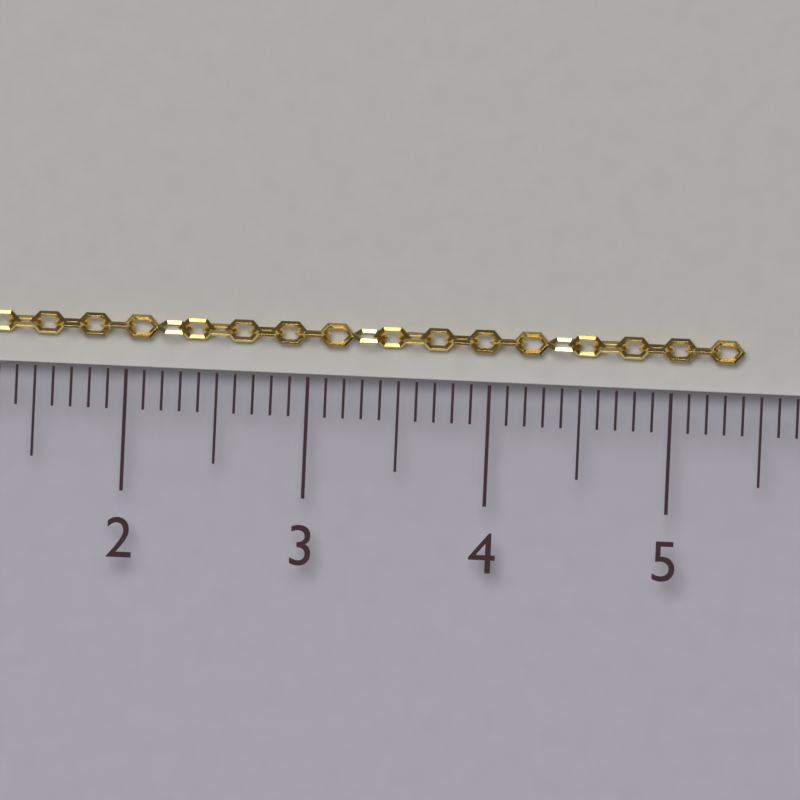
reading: 5.4 cm
